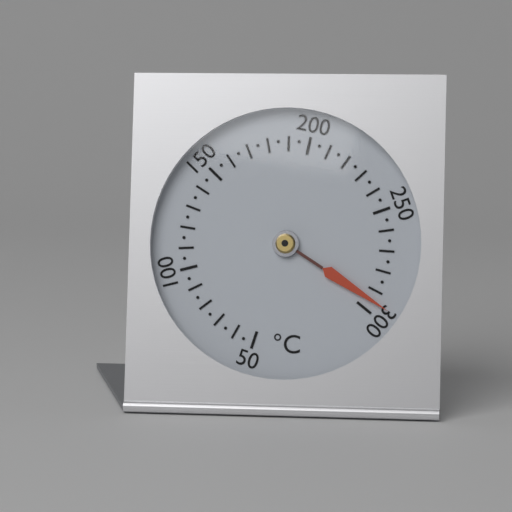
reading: 295 °C
